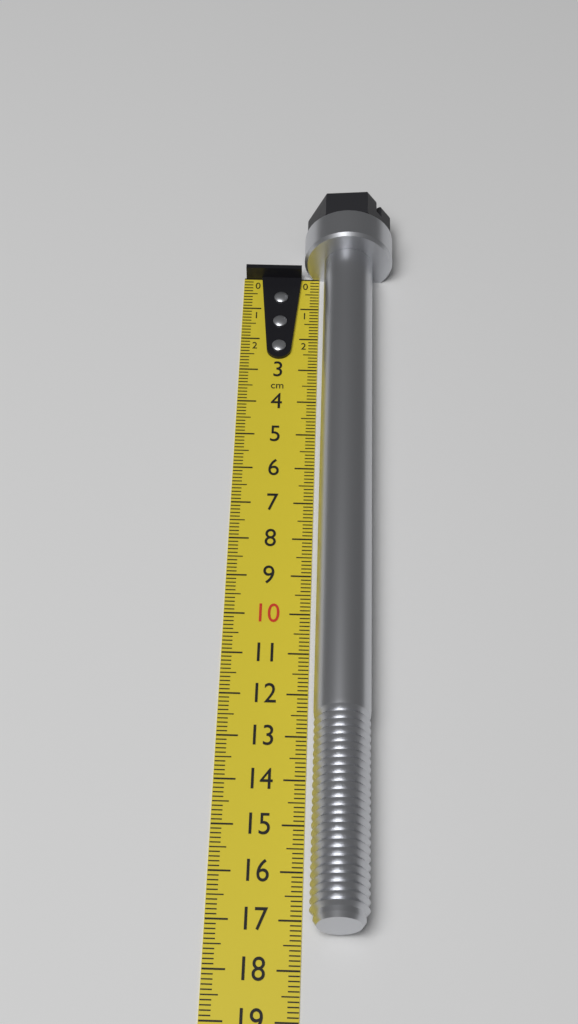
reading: 17.3 cm
